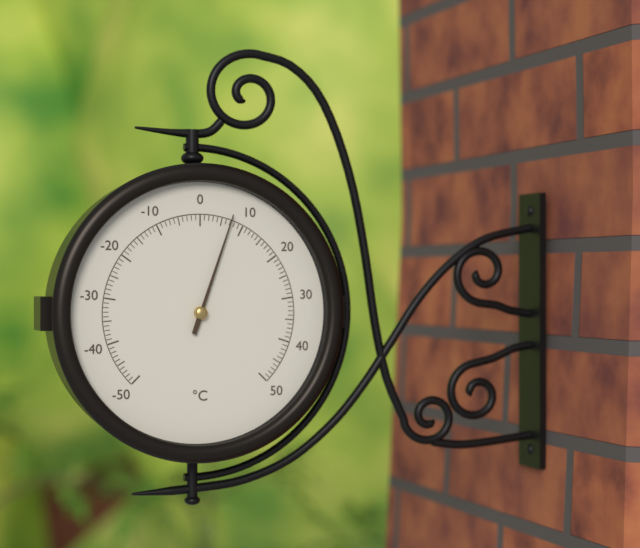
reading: 7 °C
